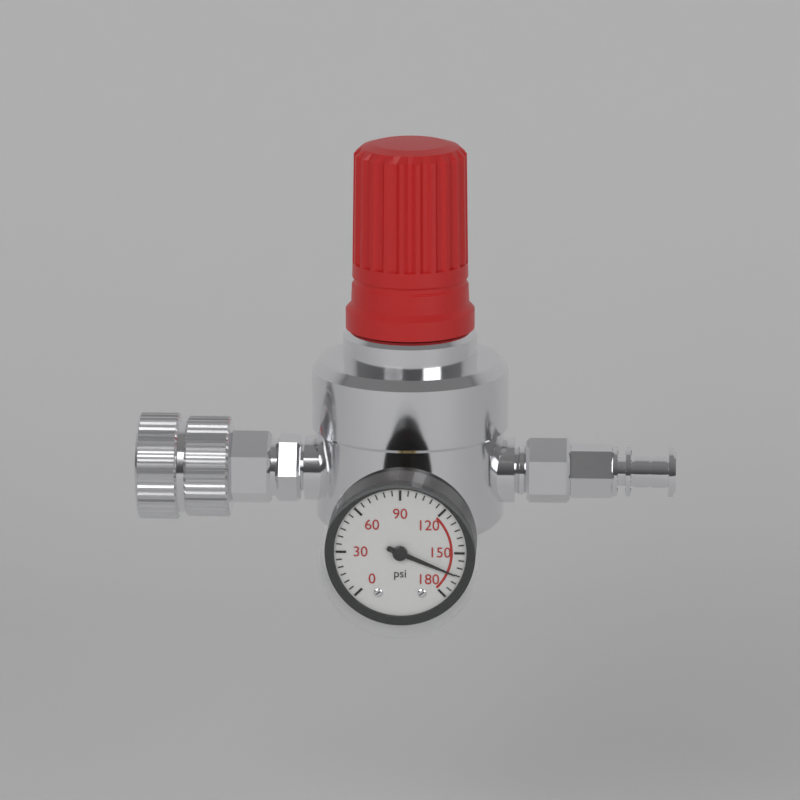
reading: 165 psi
